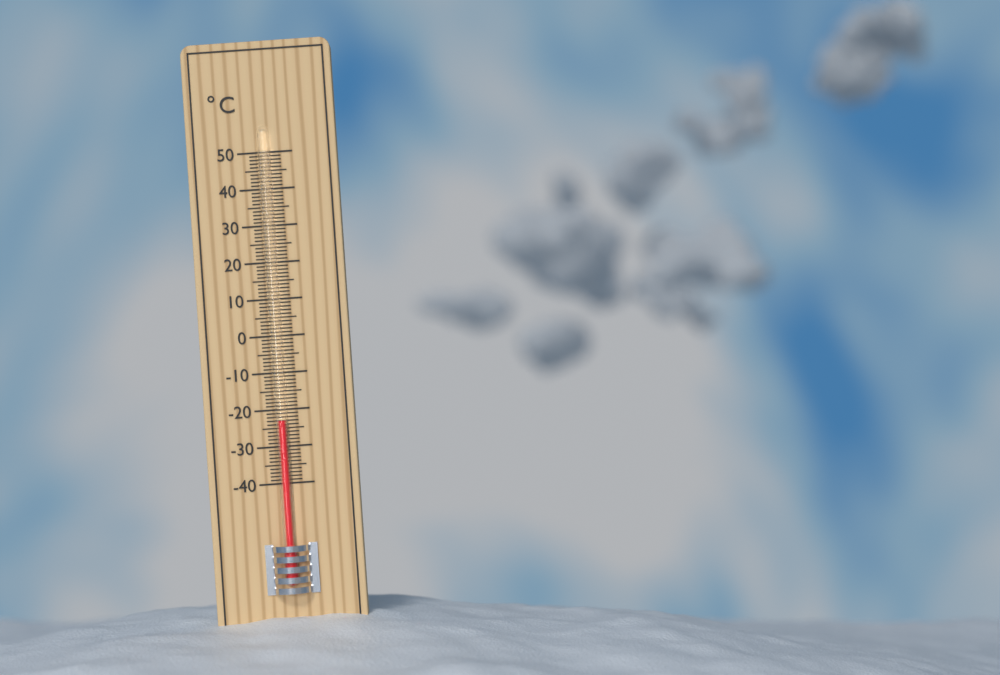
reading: -23 °C
